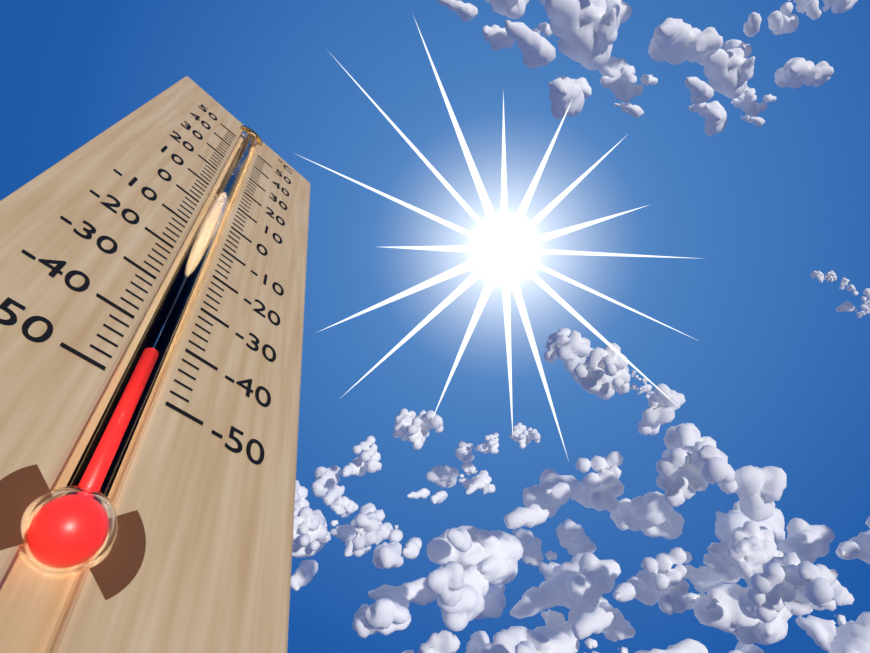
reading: -44 °C
